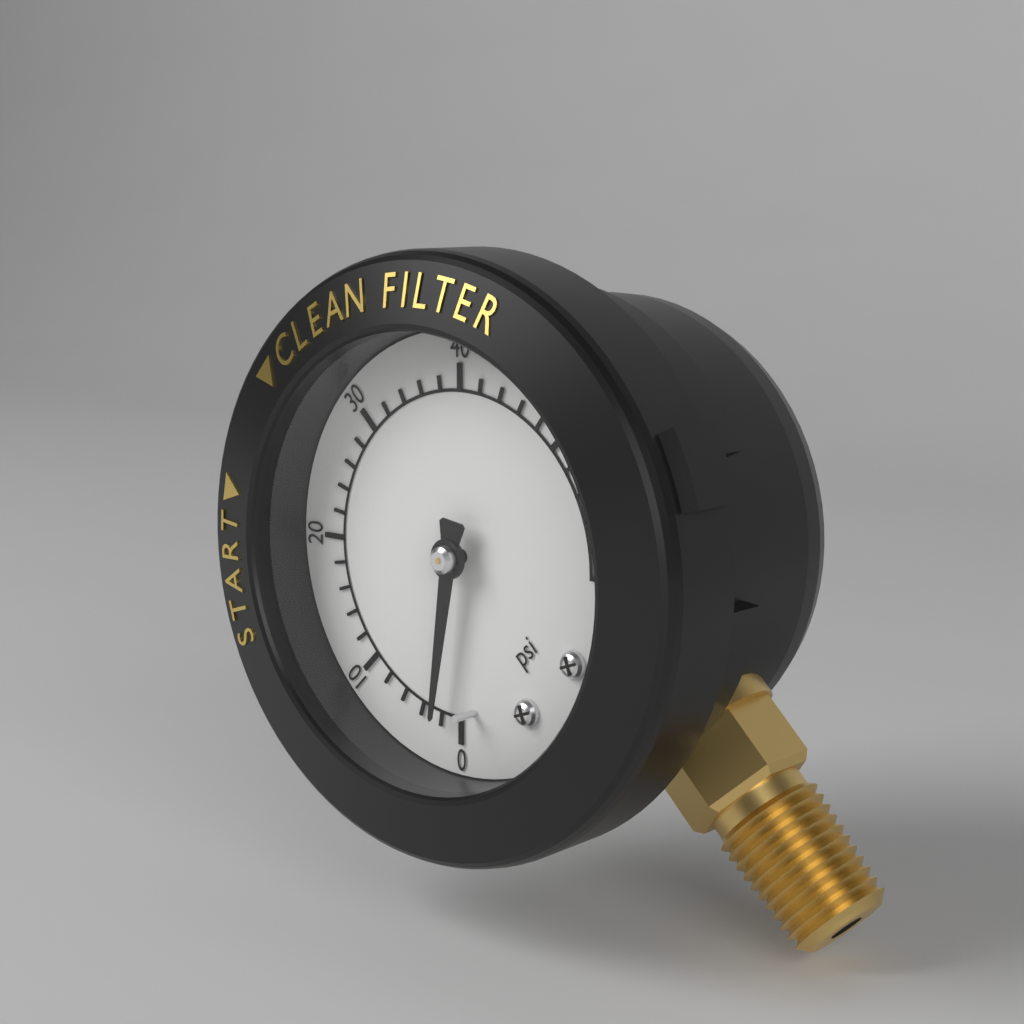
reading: 2 psi
